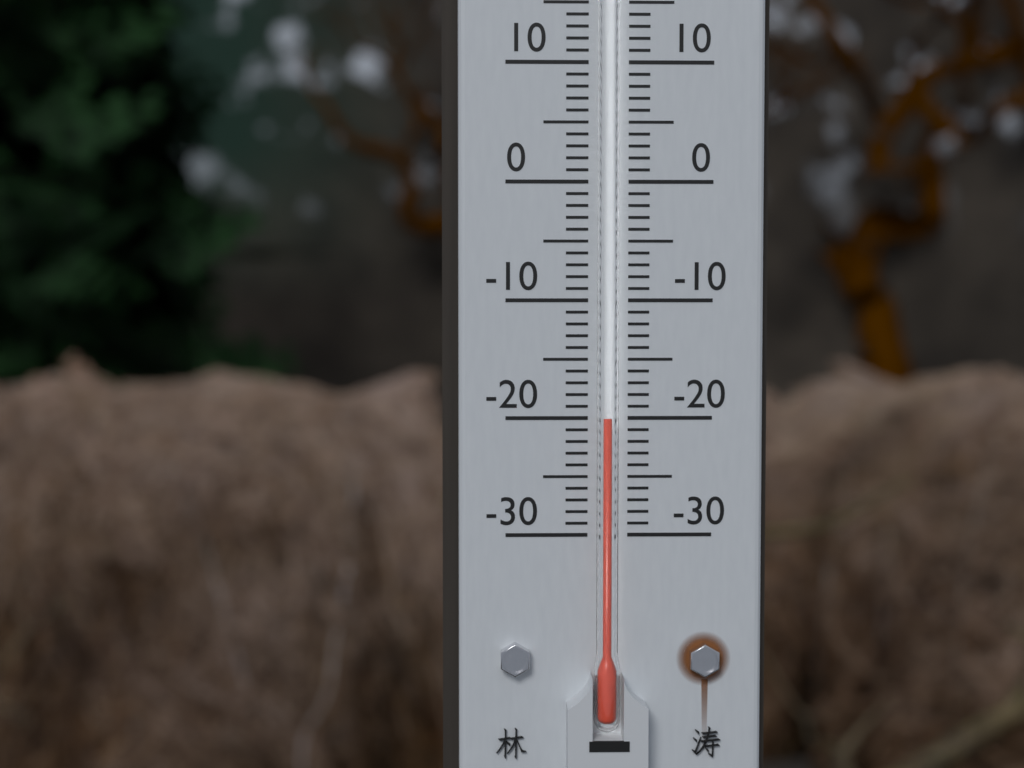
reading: -20 °C
